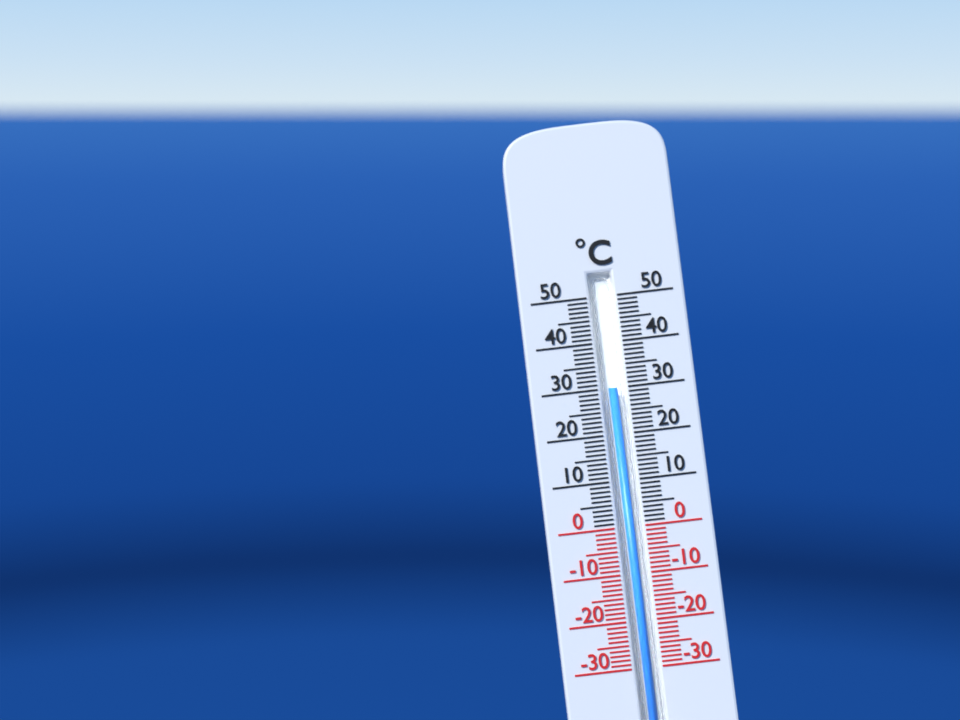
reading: 30 °C
